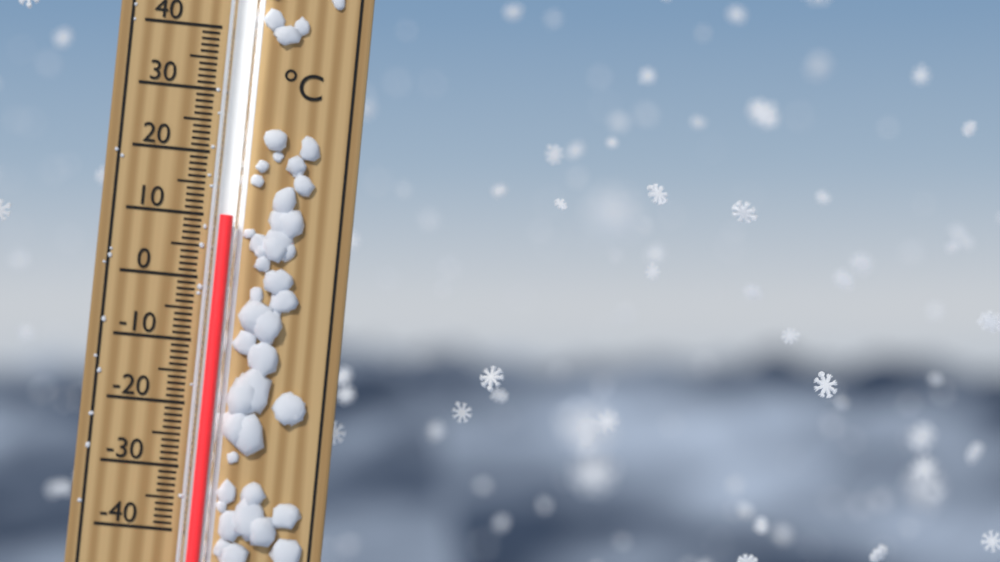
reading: 10 °C
